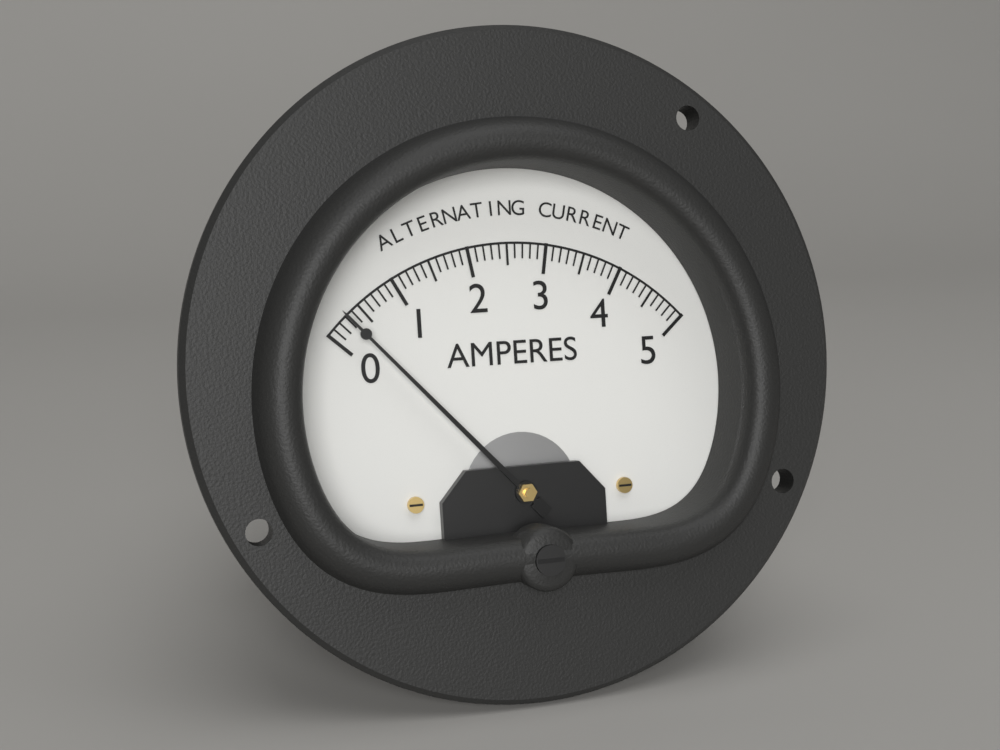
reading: 0.3 A
